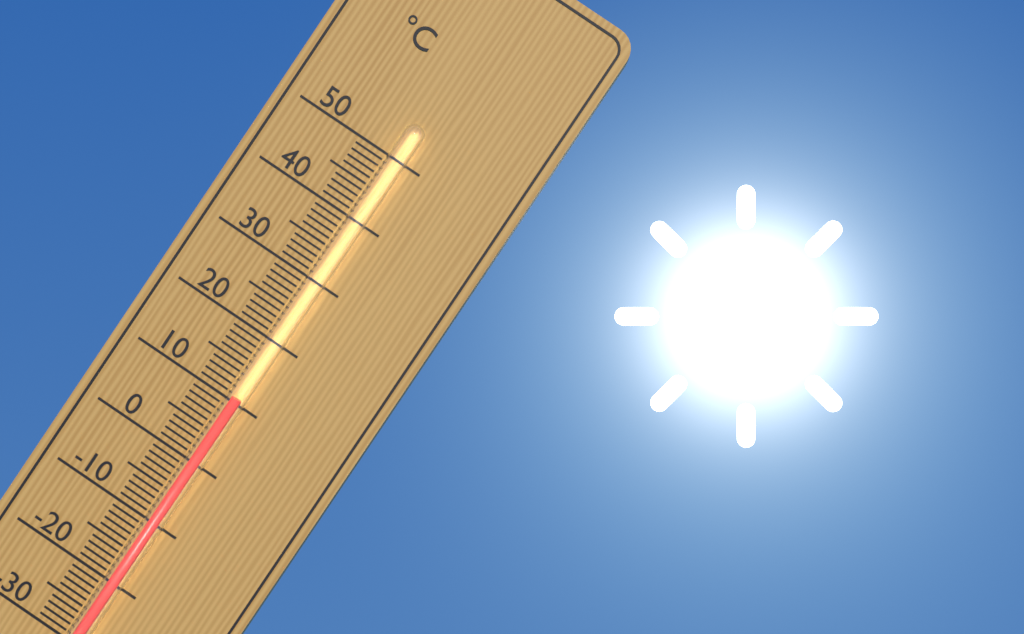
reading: 11 °C
